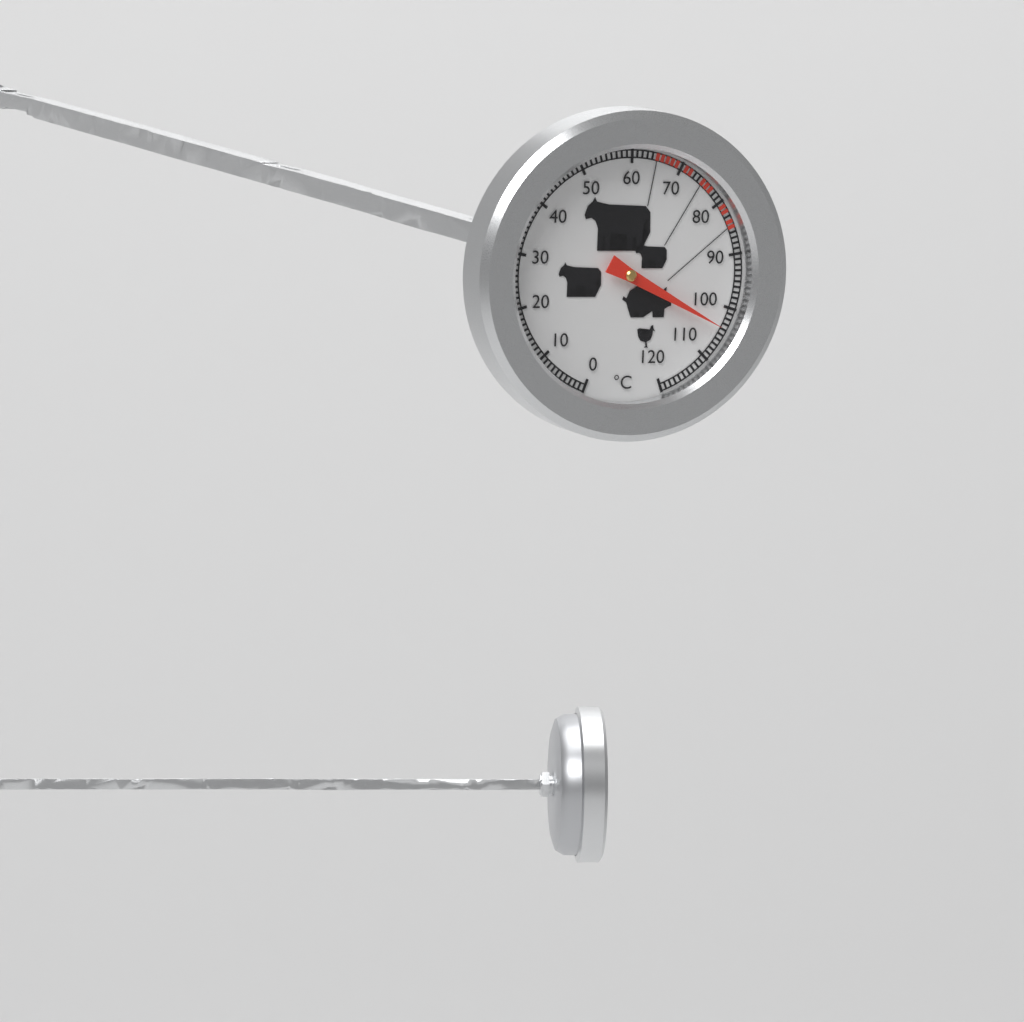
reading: 104 °C
